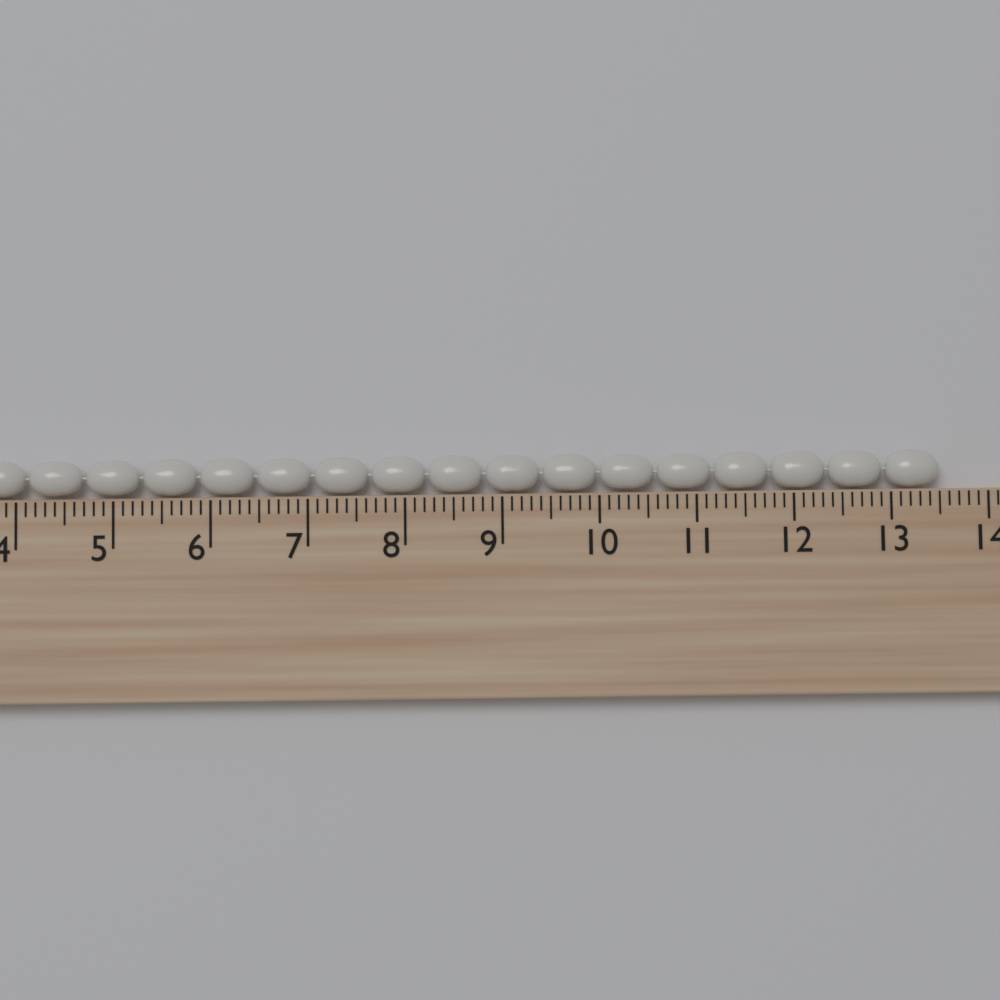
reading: 13.5 cm
